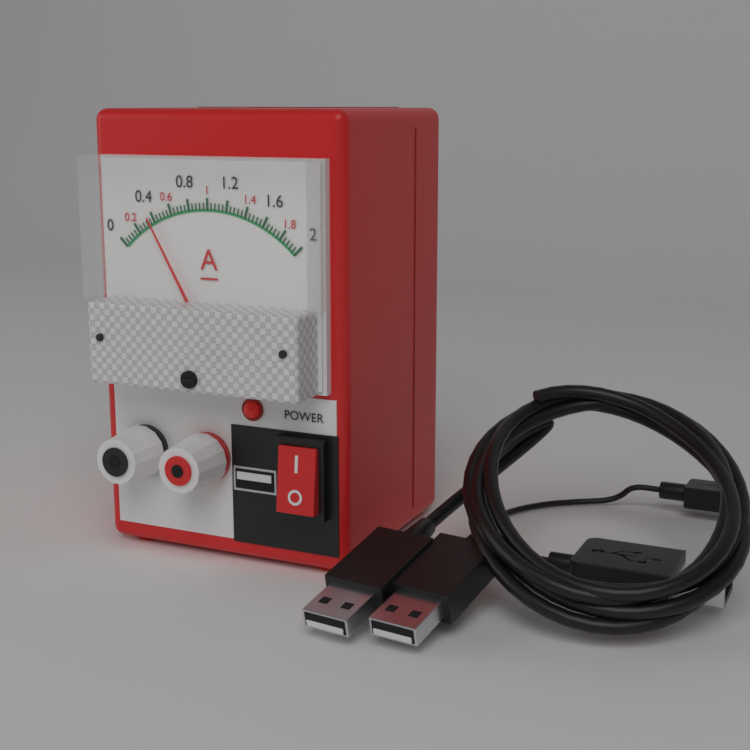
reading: 0.36 A
